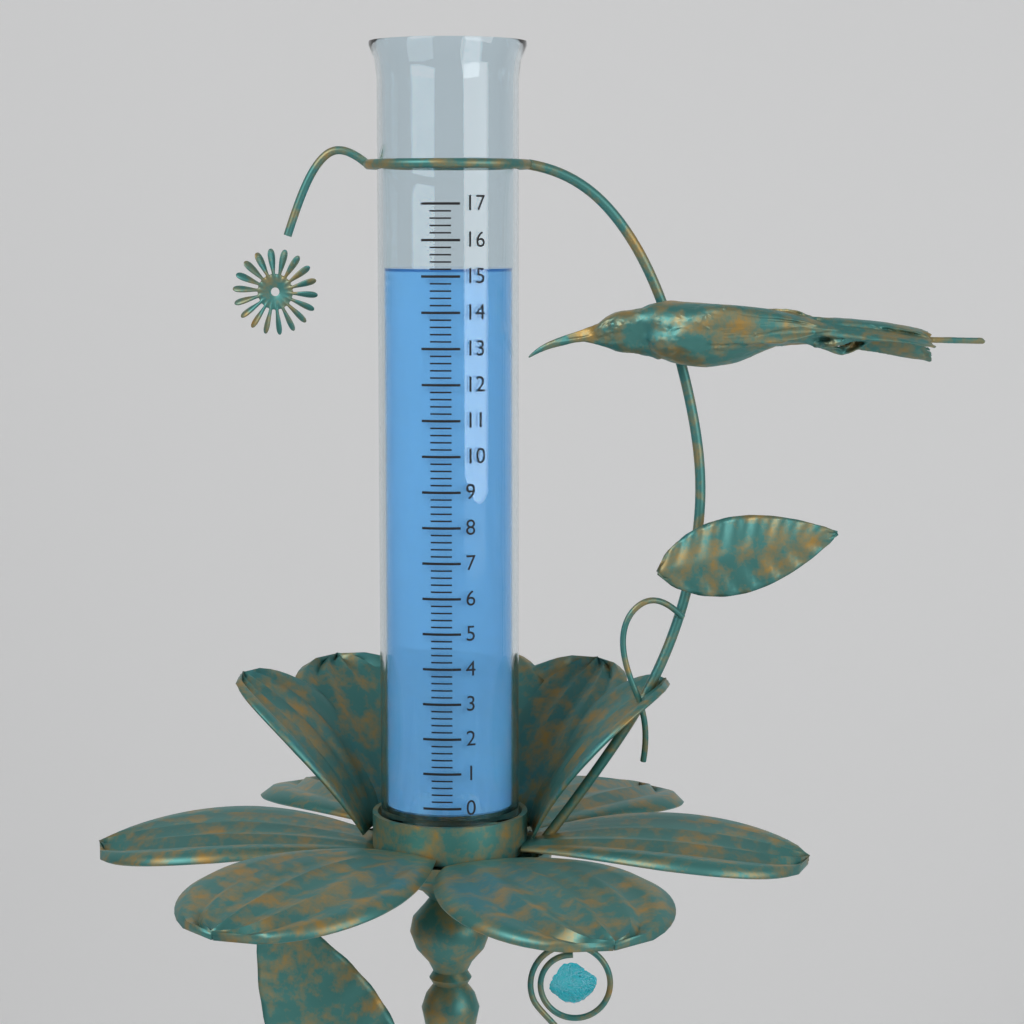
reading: 15.2 (no unit)
